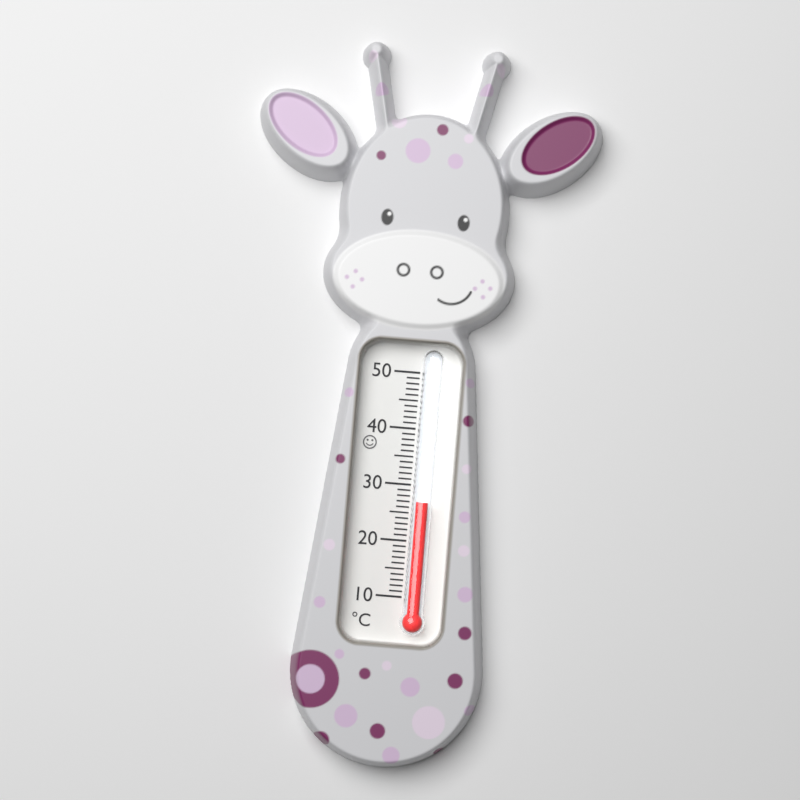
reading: 27 °C
